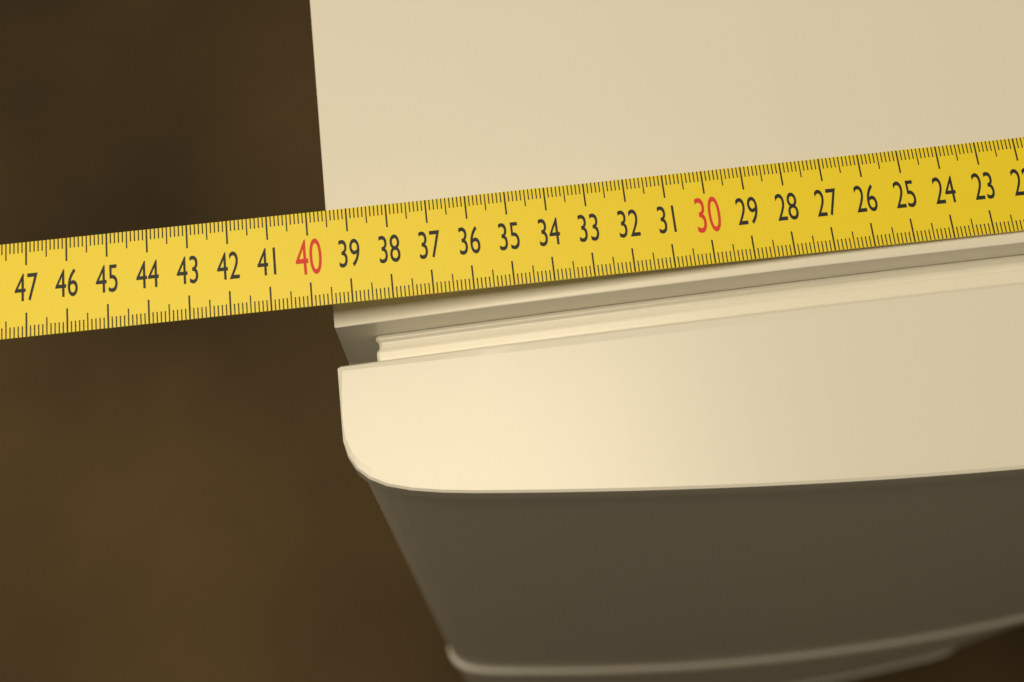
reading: 39.6 cm
